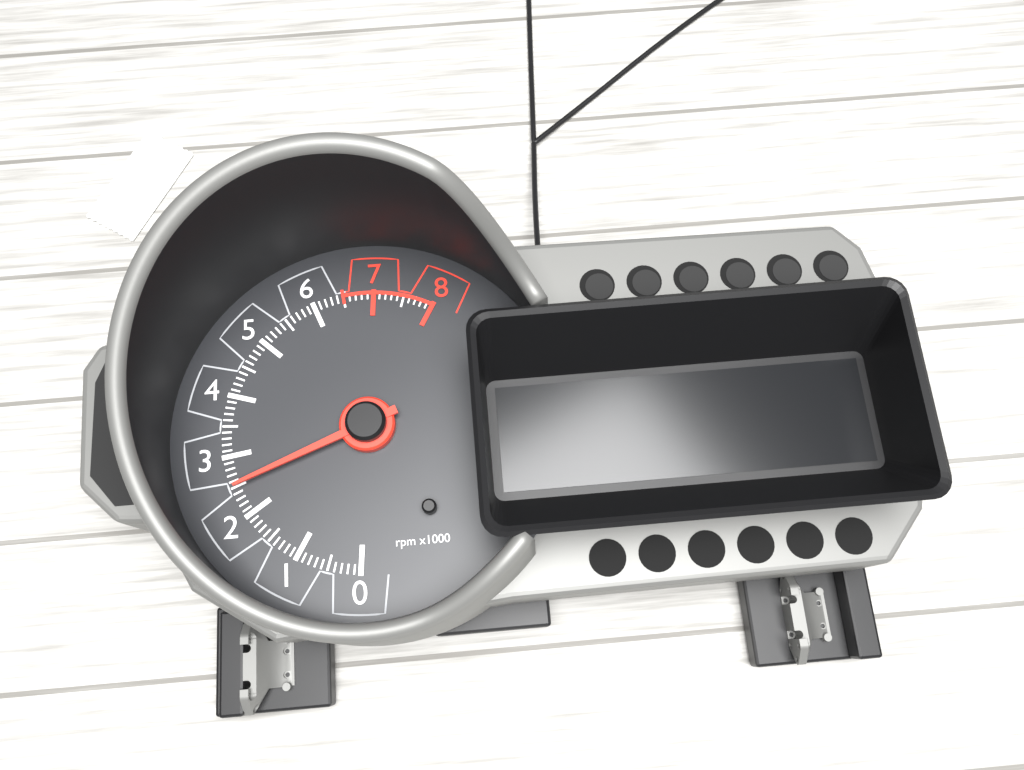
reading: 2500 rpm
